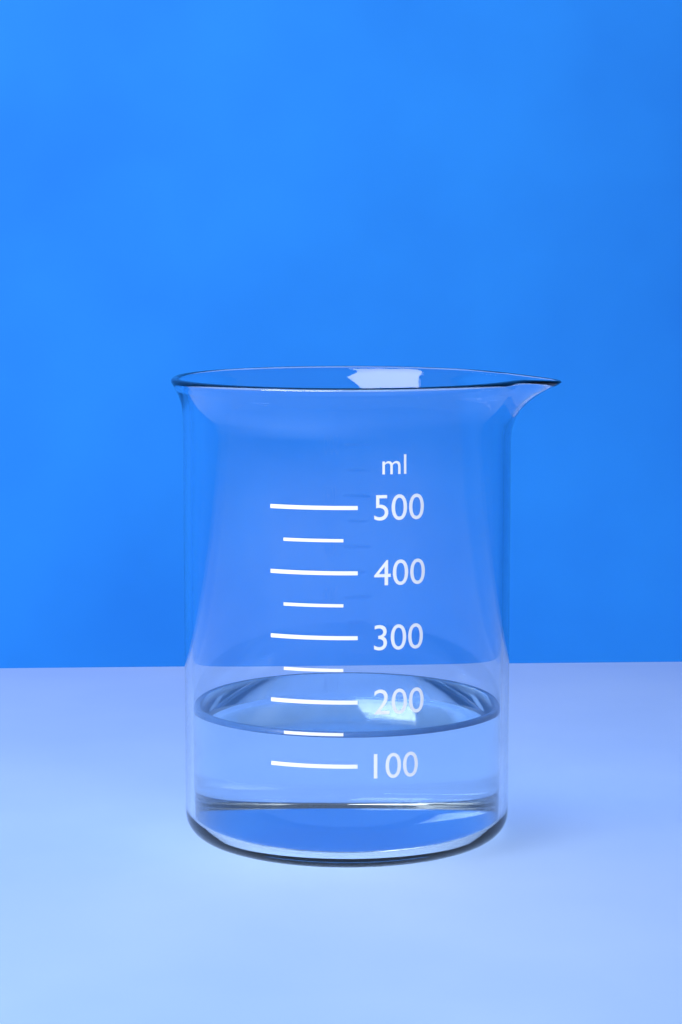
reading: 150 ml
